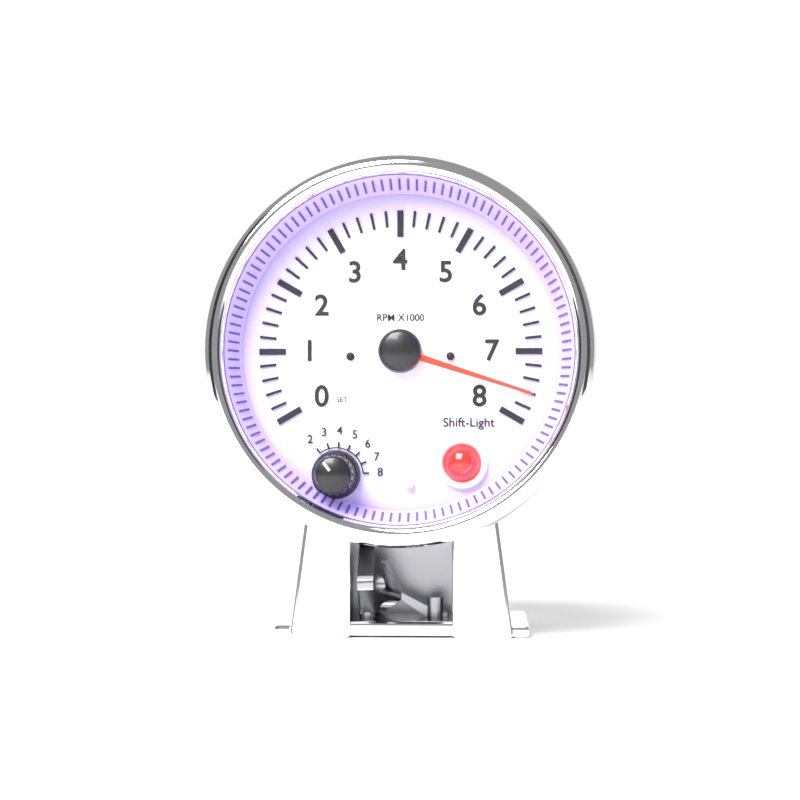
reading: 7.6 RPM x1000
